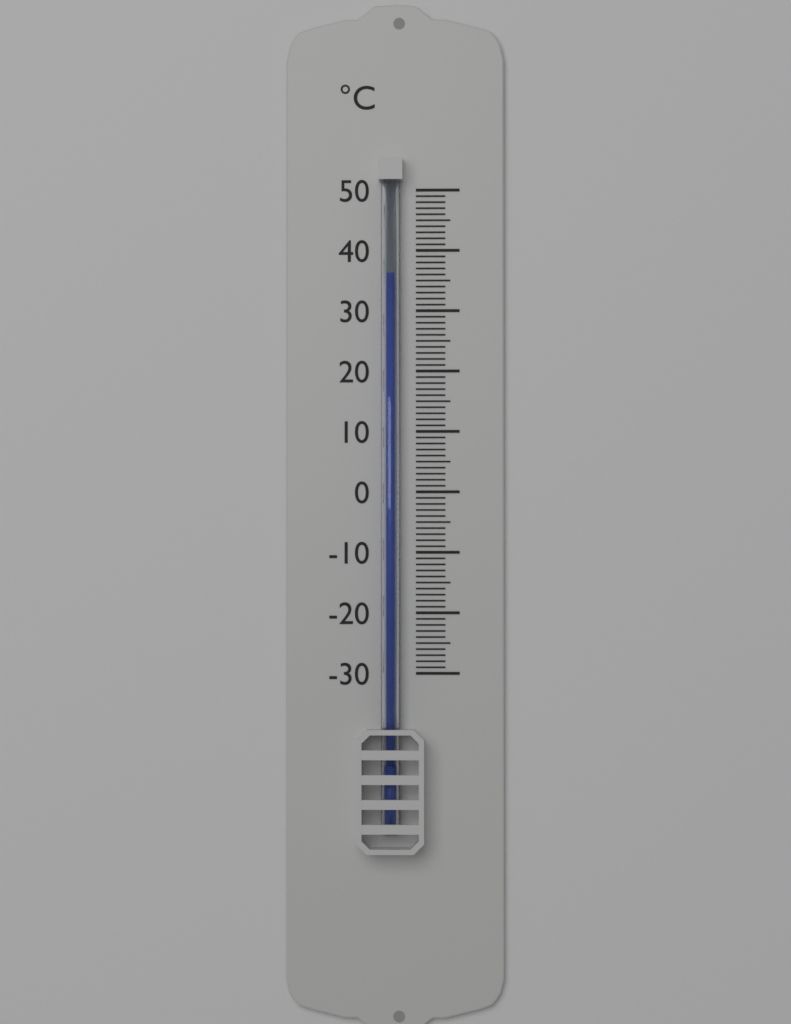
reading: 36 °C
